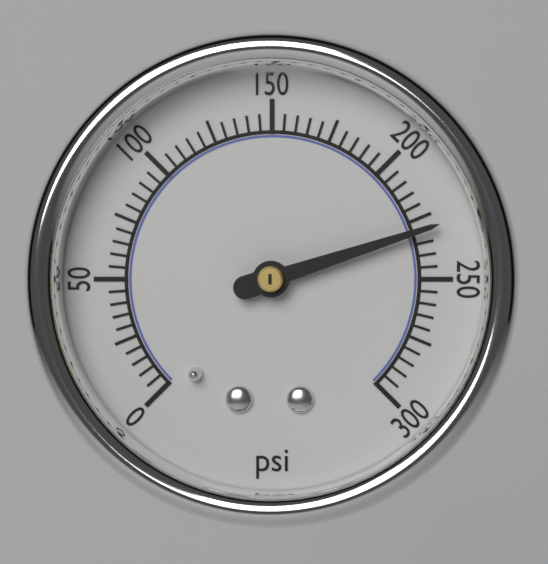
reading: 230 psi
